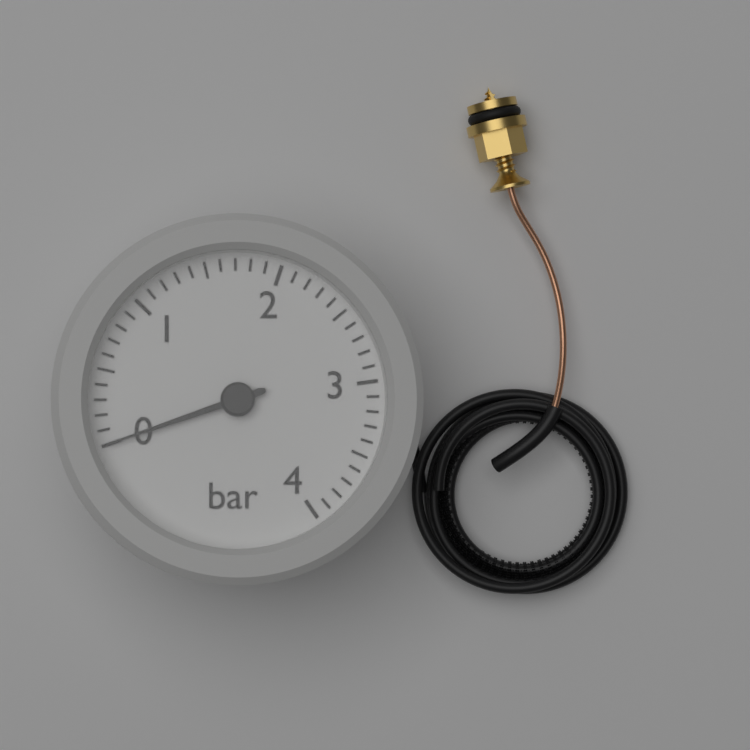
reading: 0.0 bar
